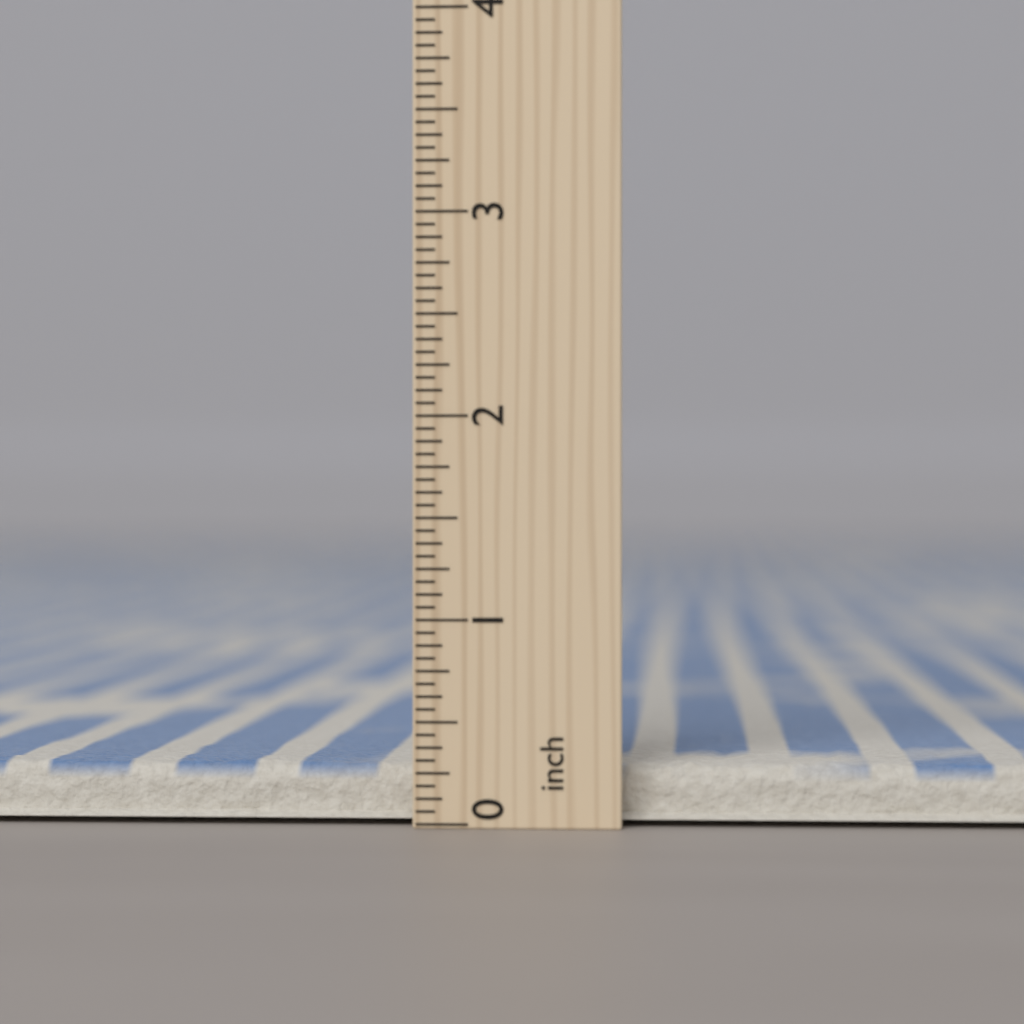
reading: 0.3125 inch
